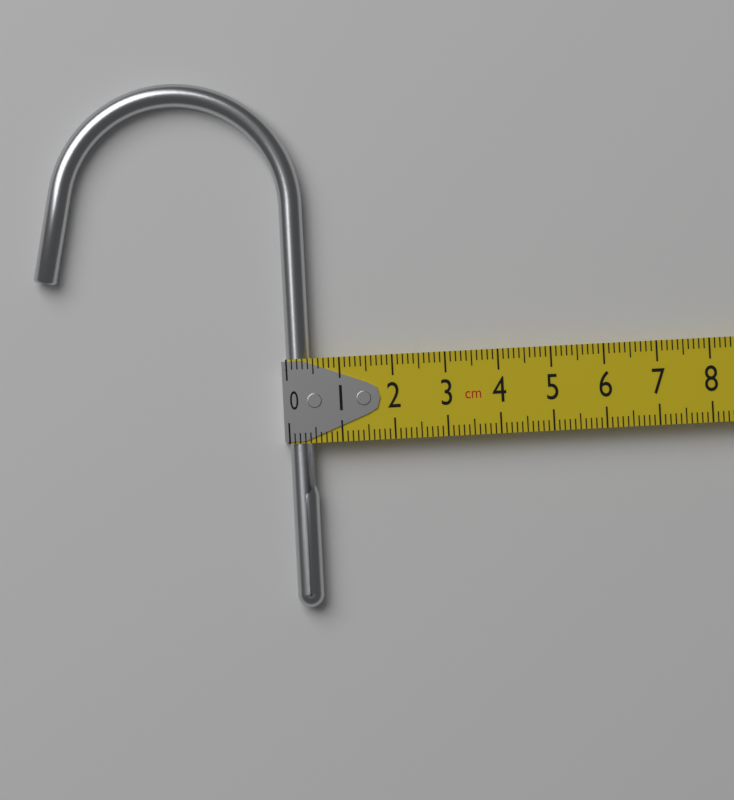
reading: 0.5 cm
